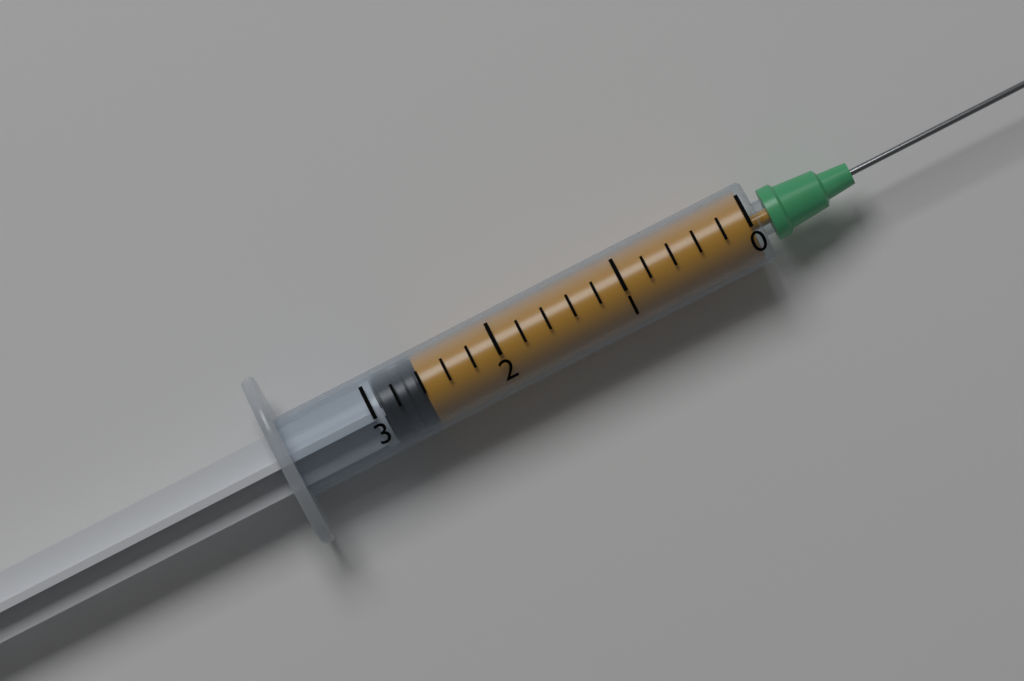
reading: 2.6 (no unit)
